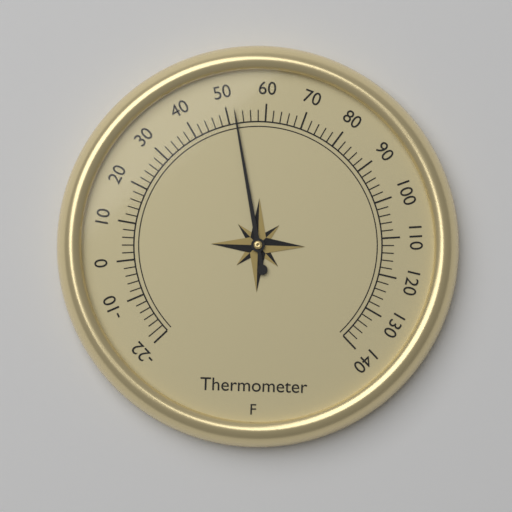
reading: 52 °F
